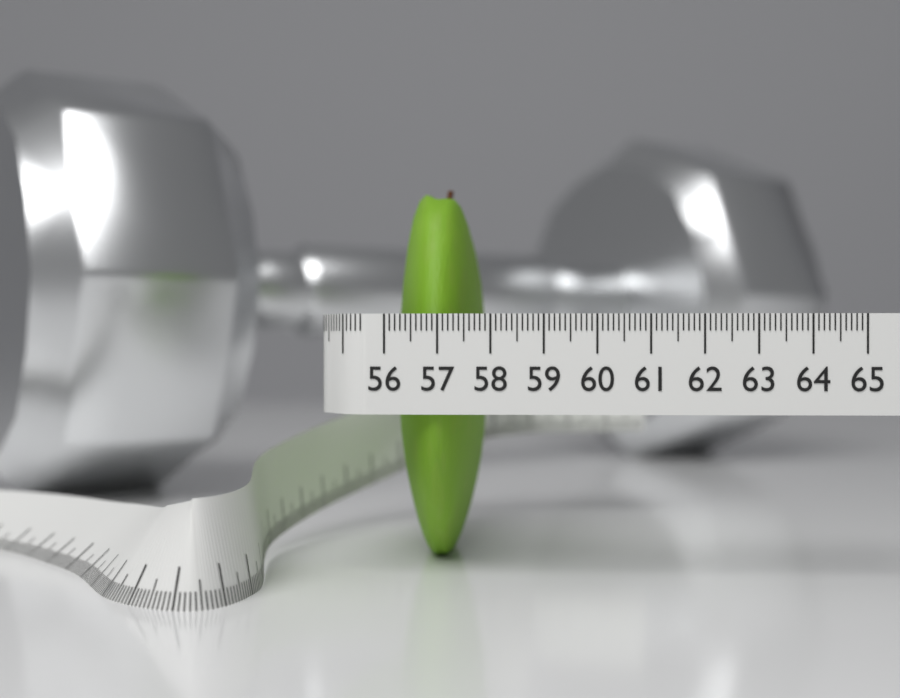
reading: 57.9 (no unit)
